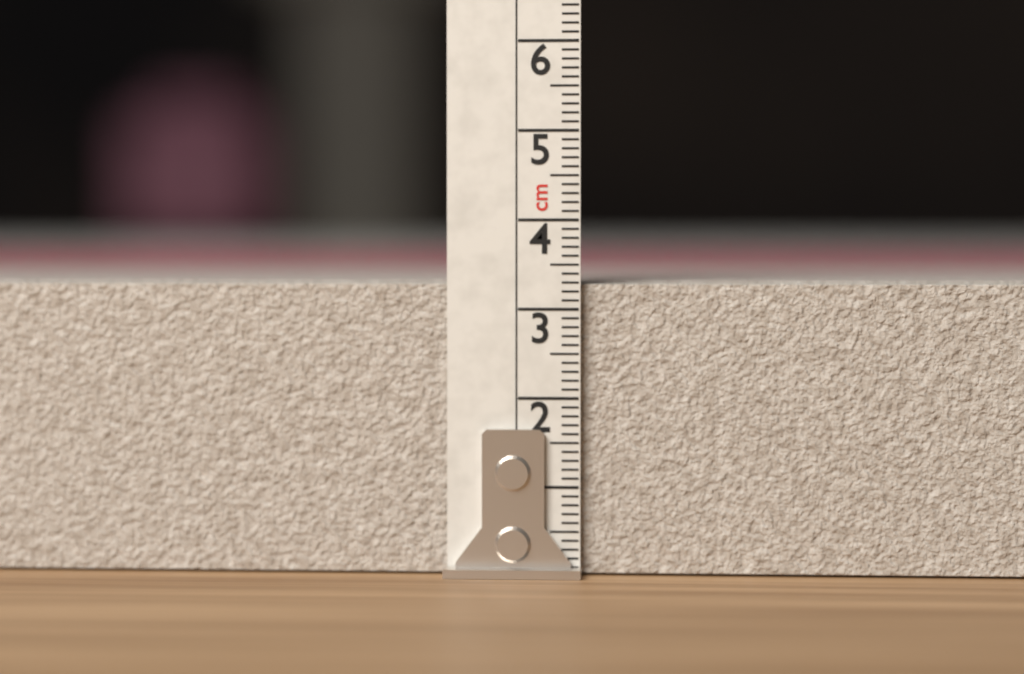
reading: 3.3 cm
